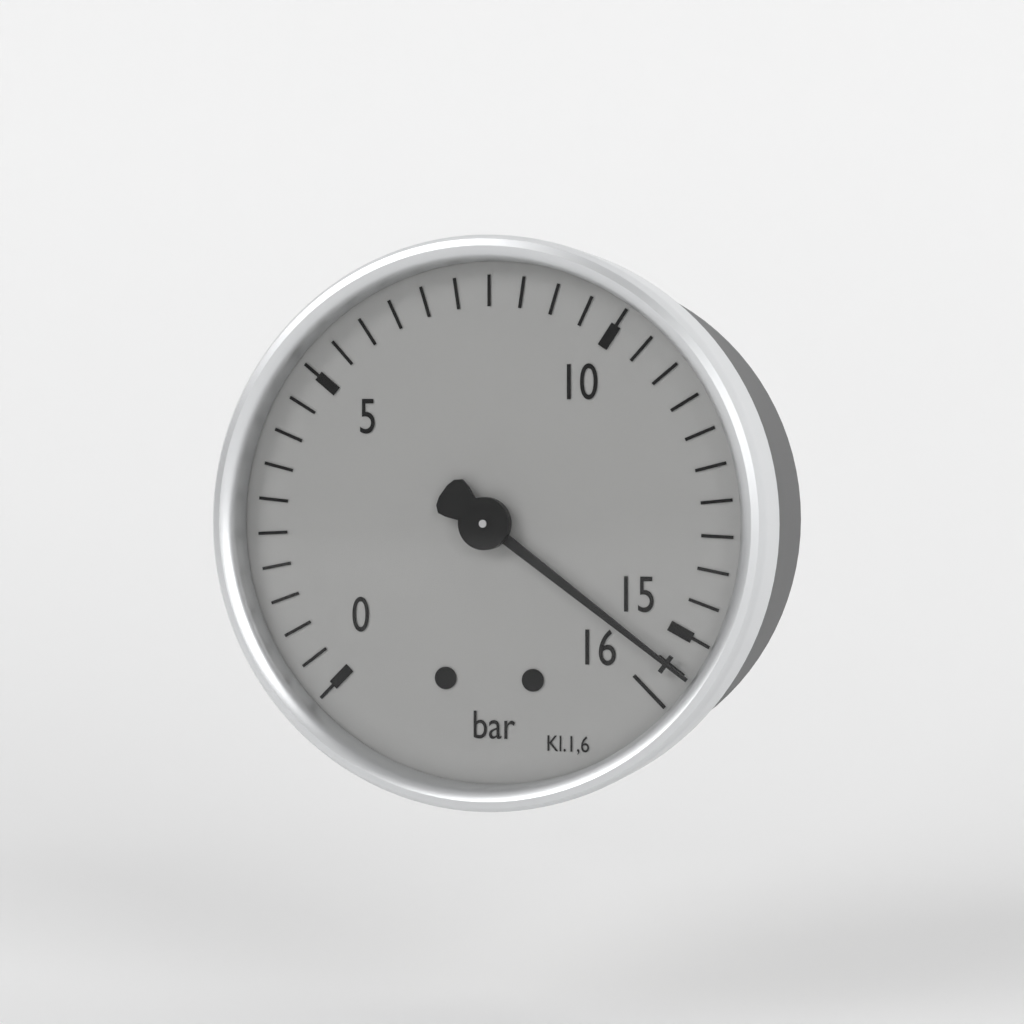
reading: 15.5 bar
